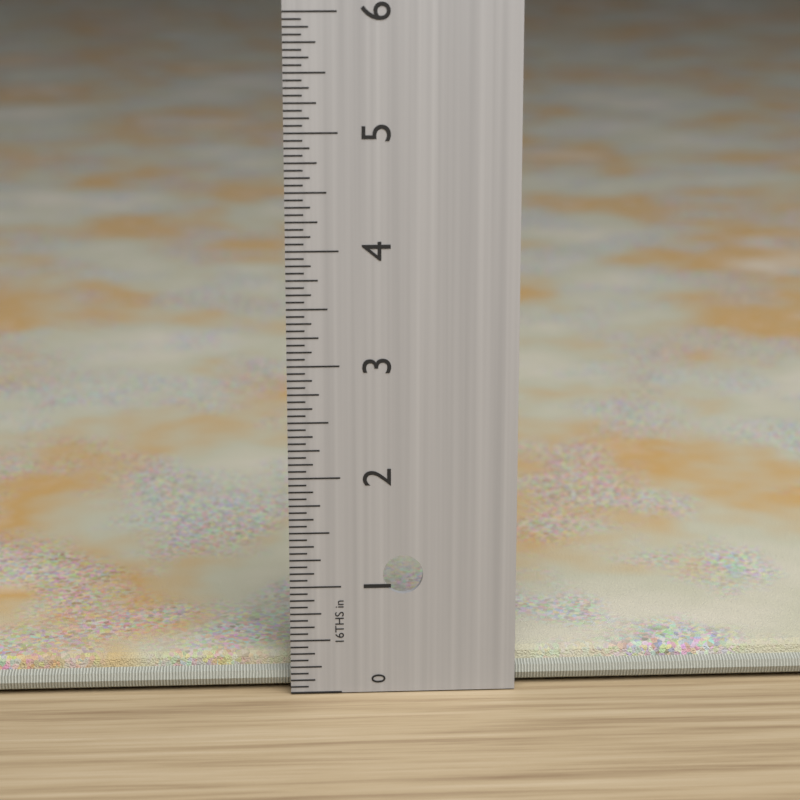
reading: 0.3125 in
